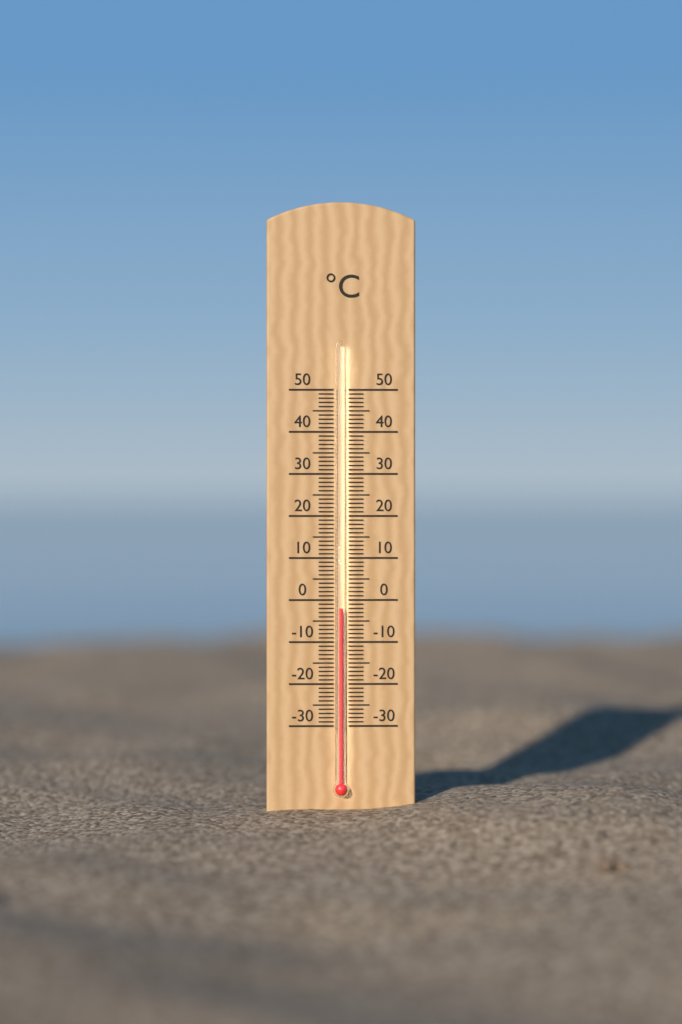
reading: -2 °C
